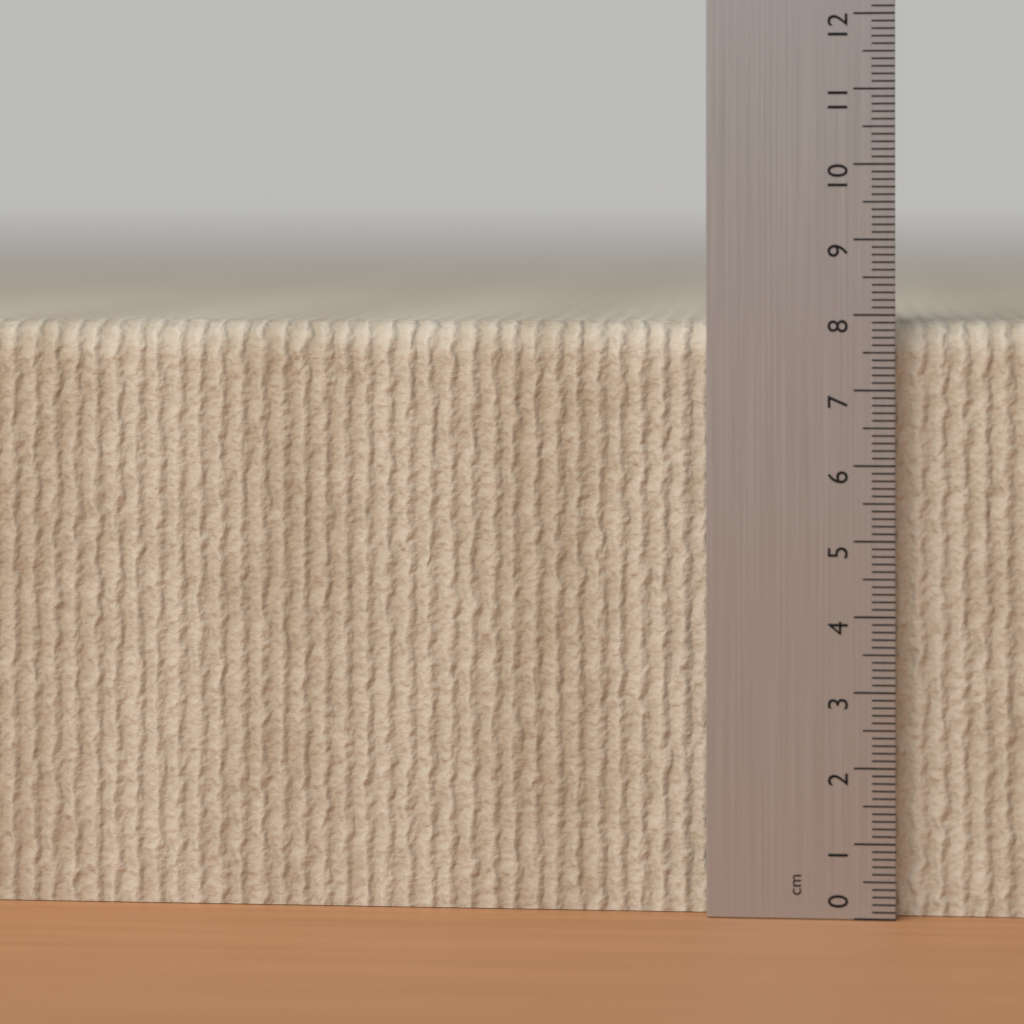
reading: 7.9 cm
